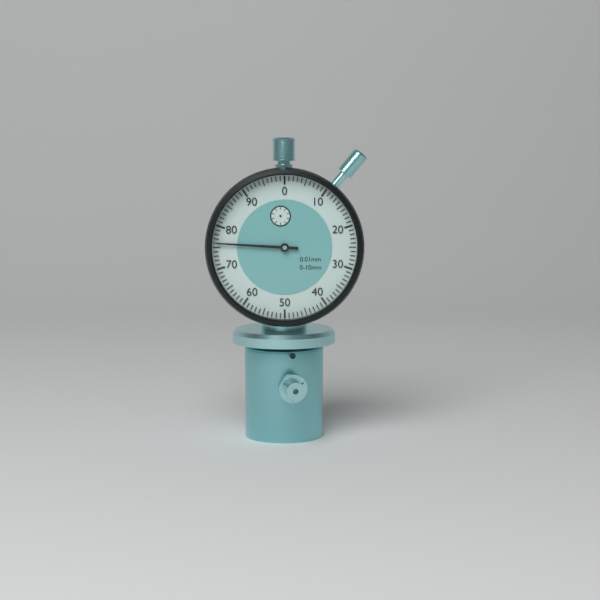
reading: 0.76 mm
